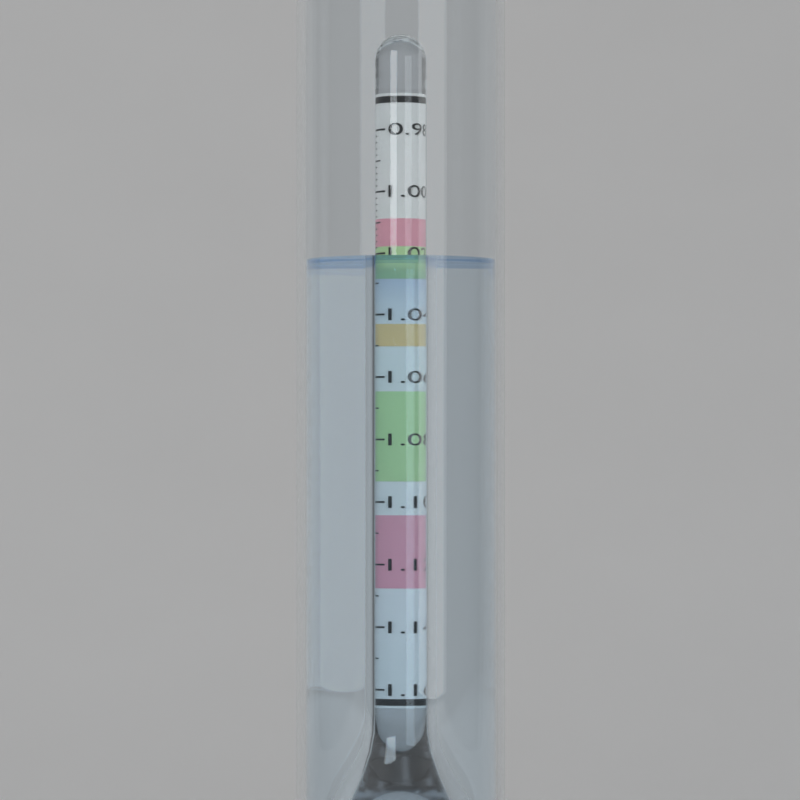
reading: 1.022 (no unit)
